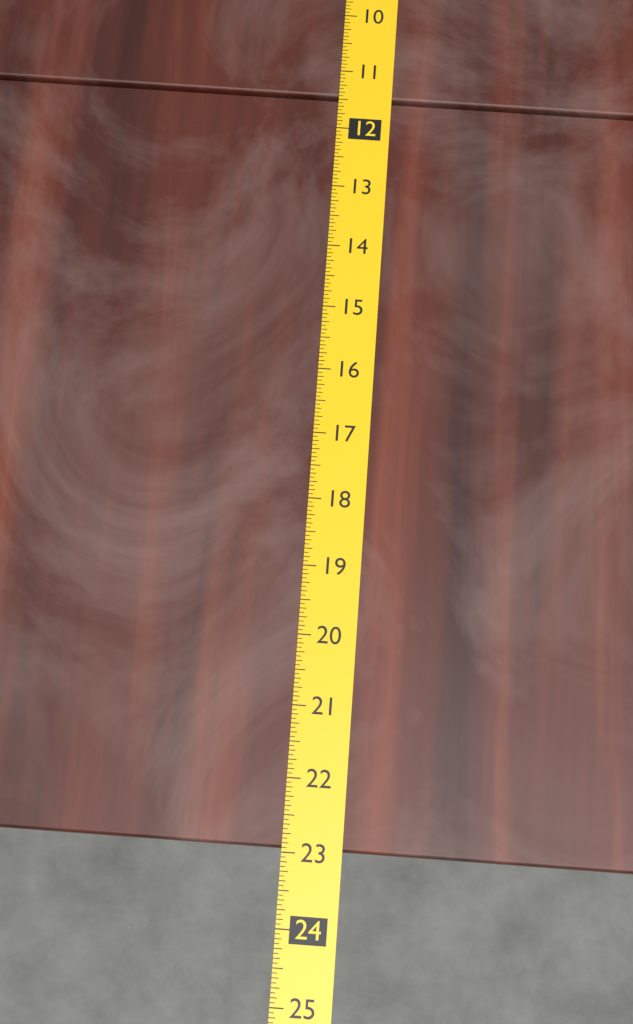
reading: 22.9375 (no unit)
